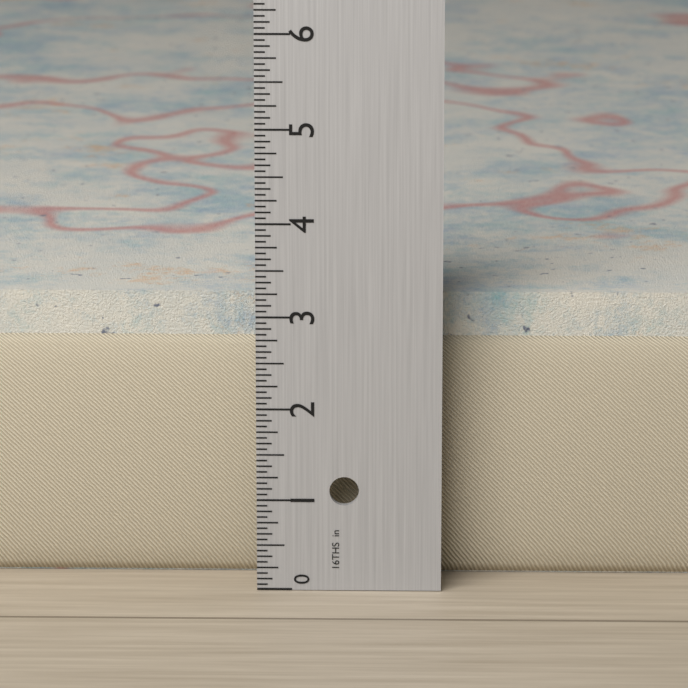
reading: 3.1250 in
